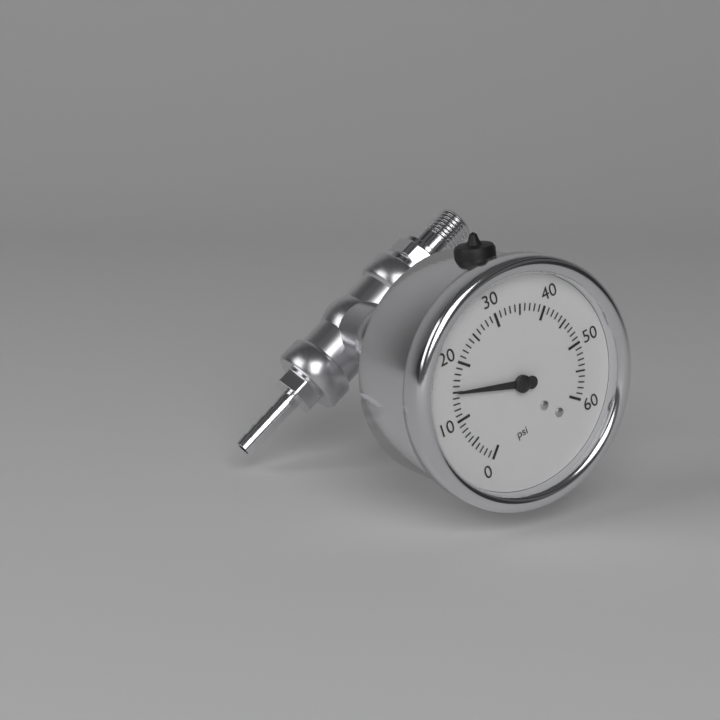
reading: 15 psi
